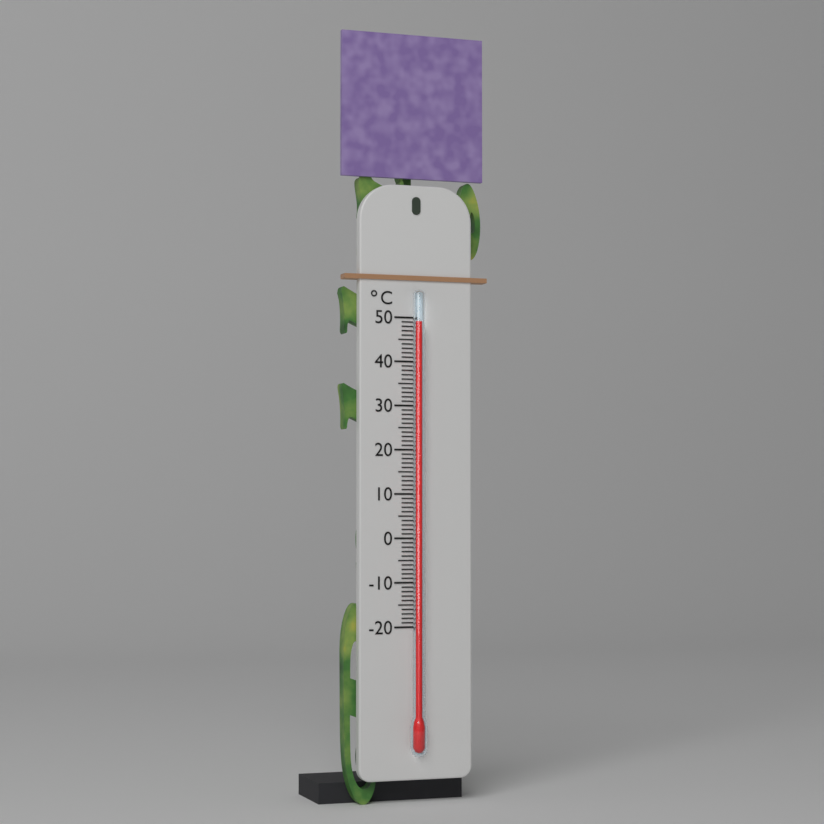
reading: 49 °C
